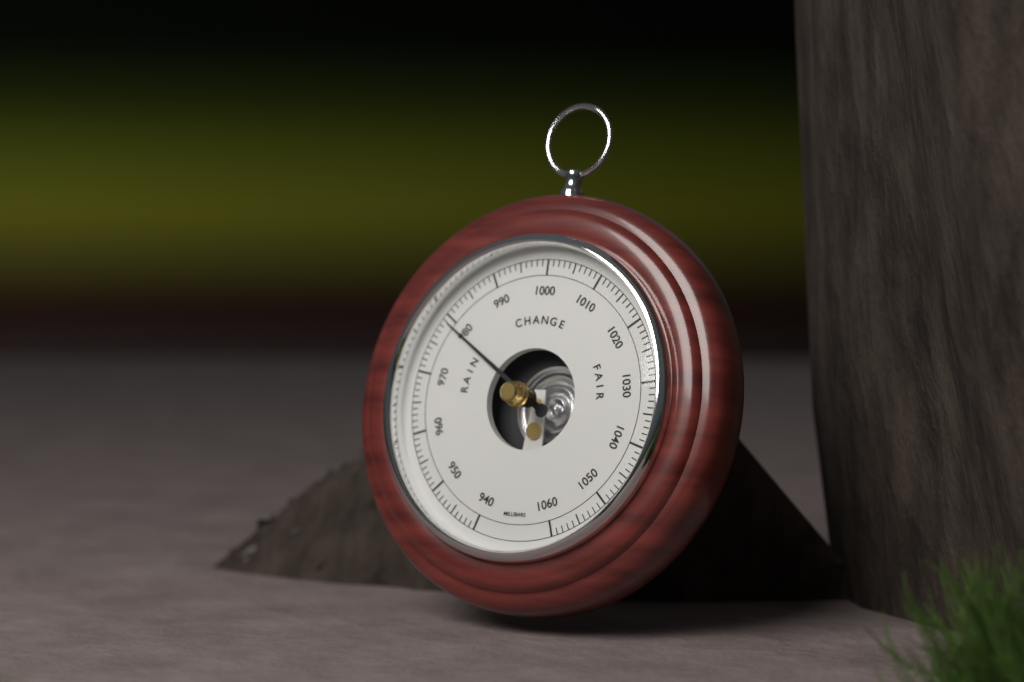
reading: 979 mbar
